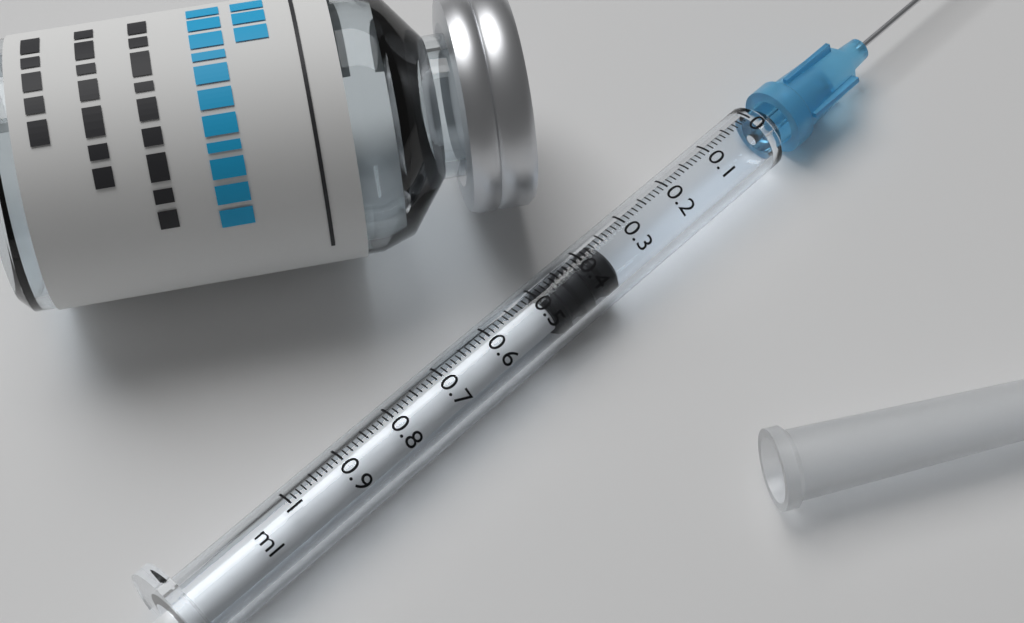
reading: 0.36 ml
